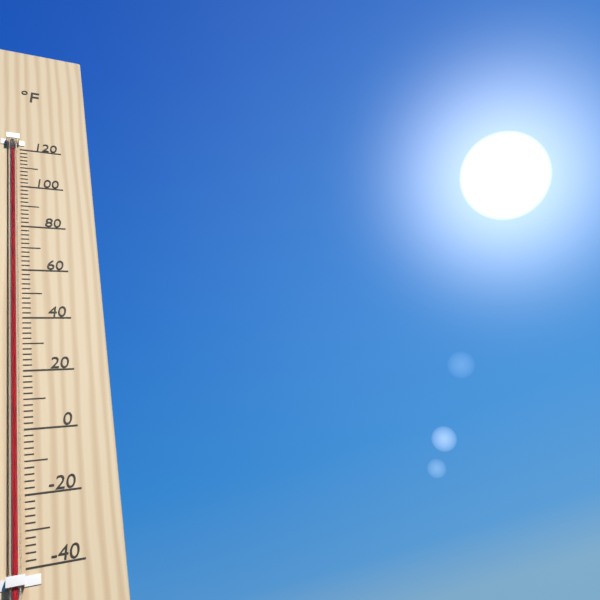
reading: 118 °F
